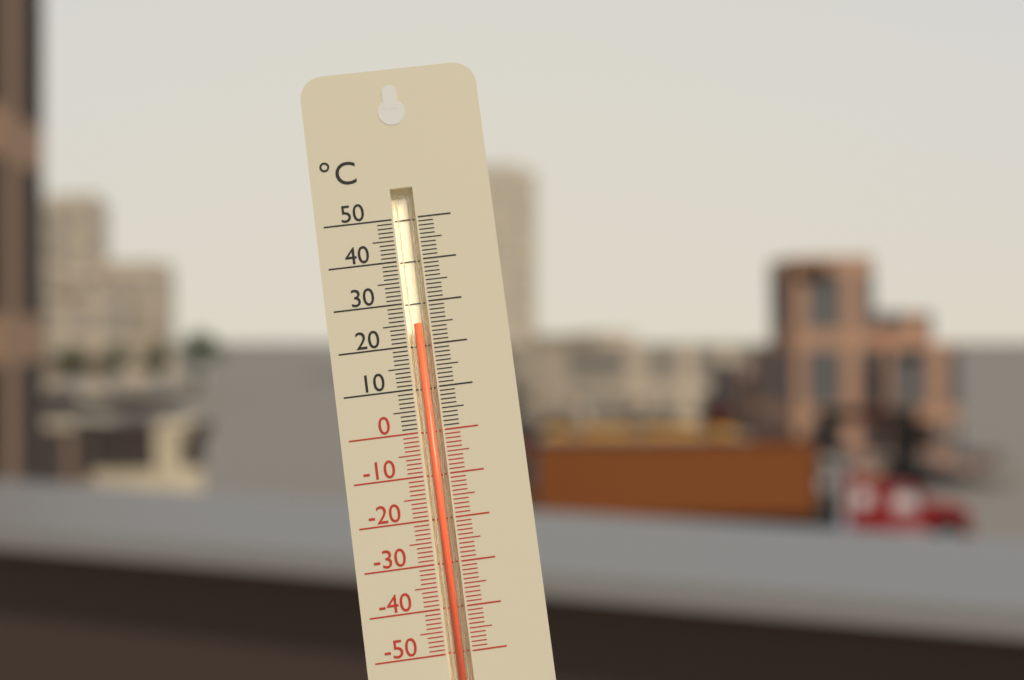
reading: 25 °C
